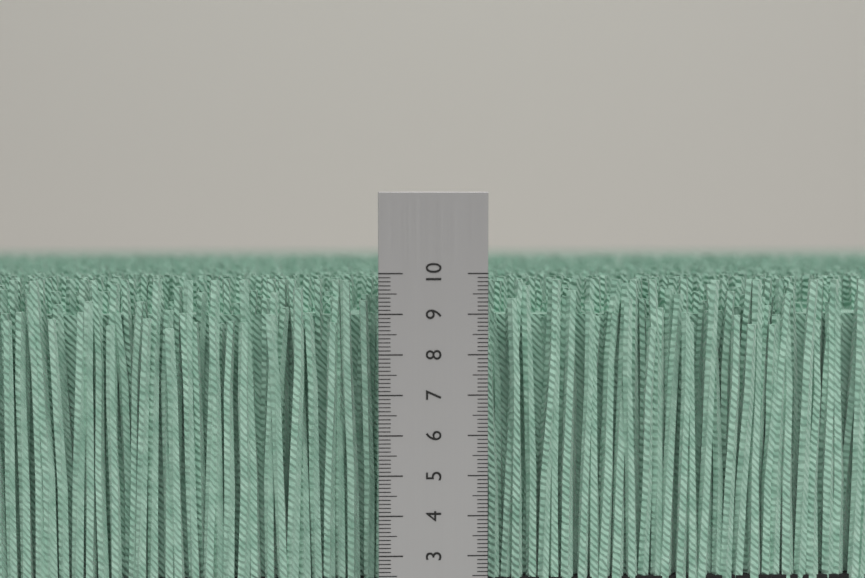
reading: 9.8 cm
